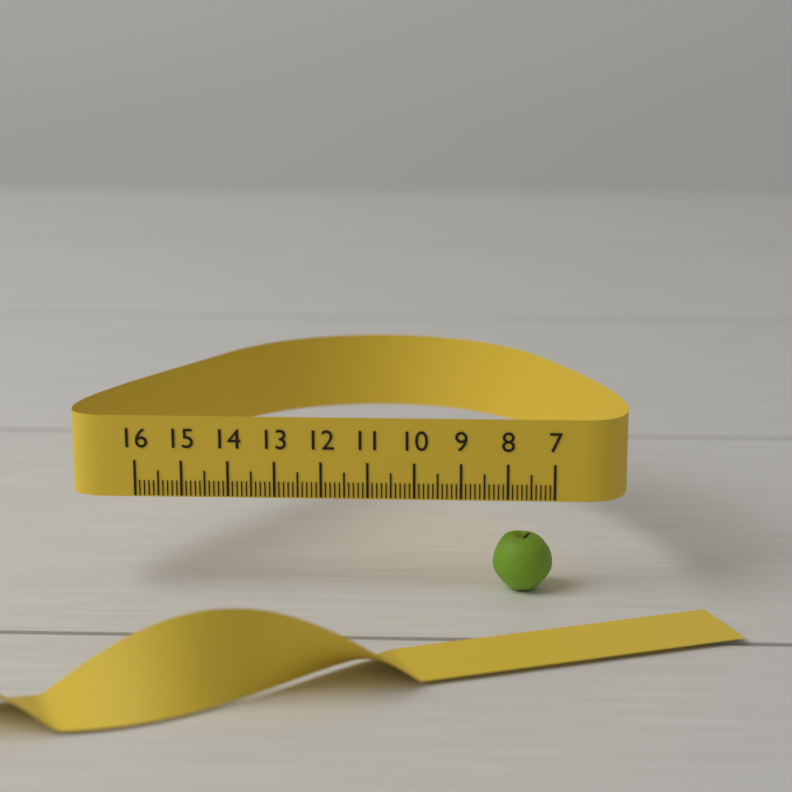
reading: 8.3 (no unit)
